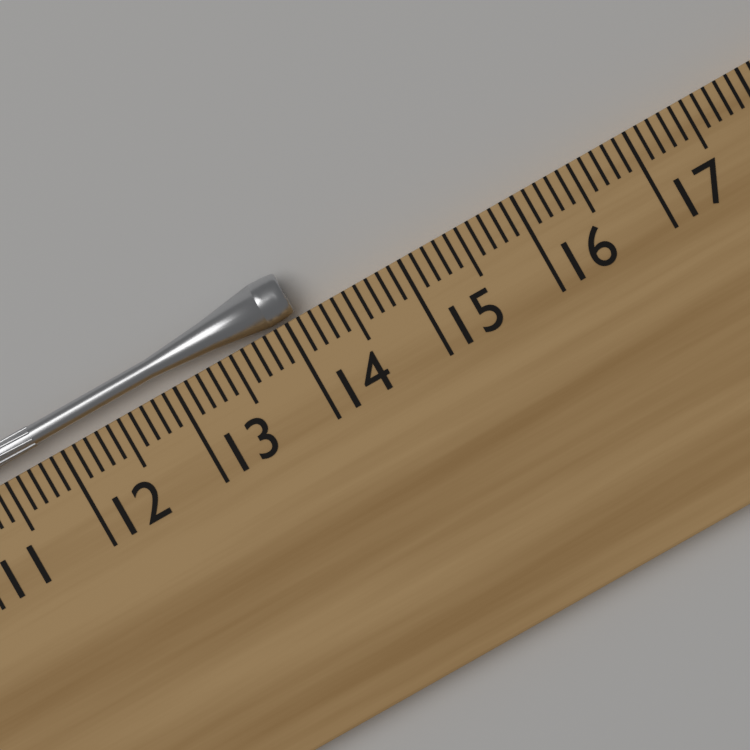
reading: 14.1 cm
